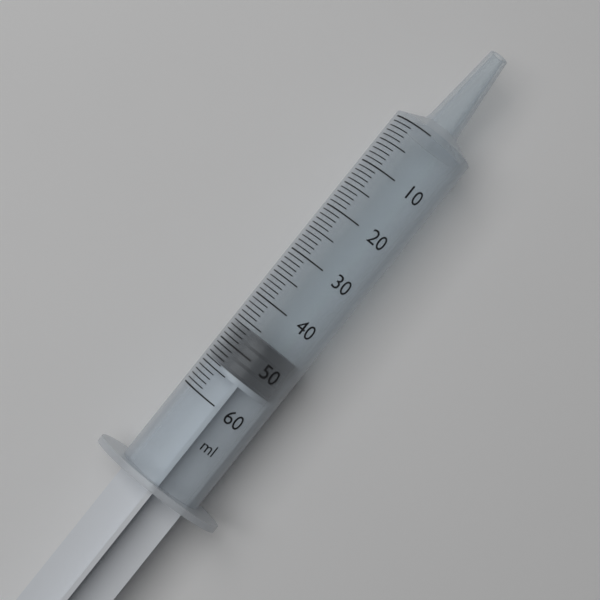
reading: 46 ml
